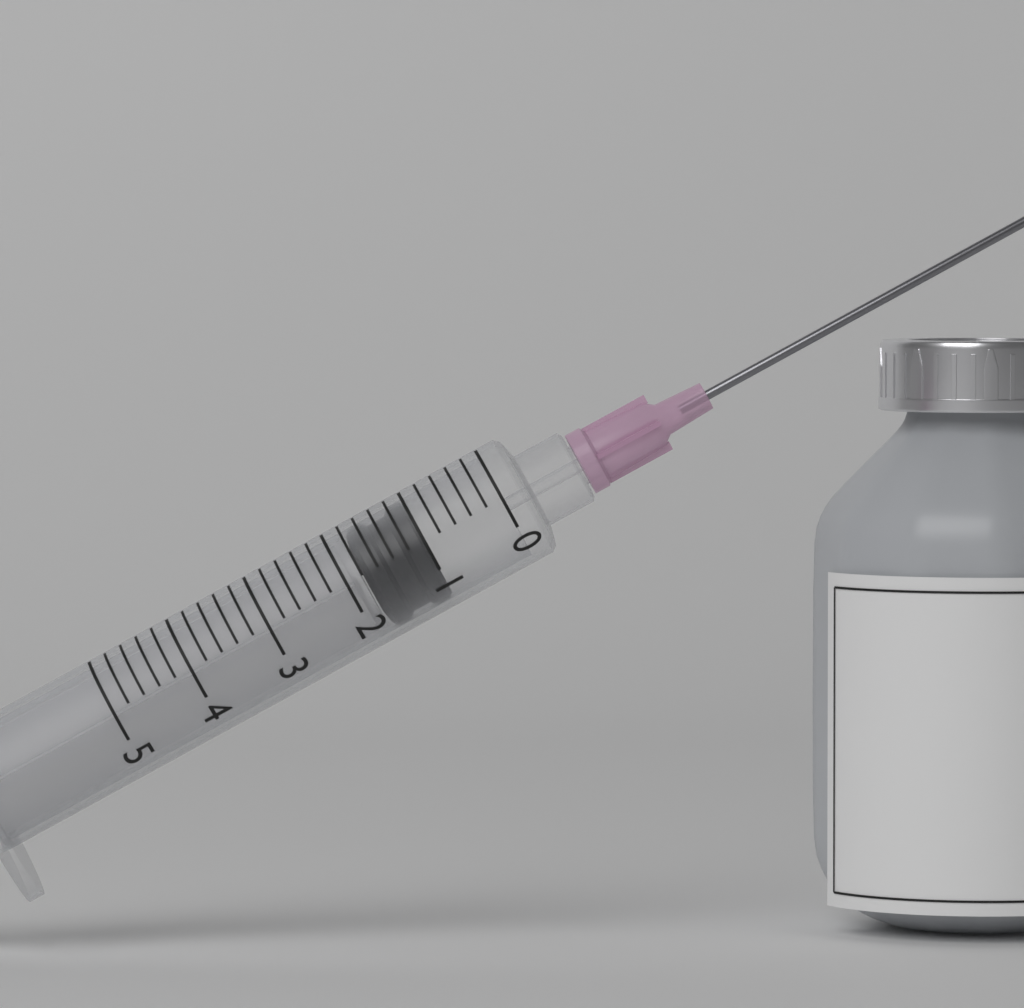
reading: 1.0 (no unit)
